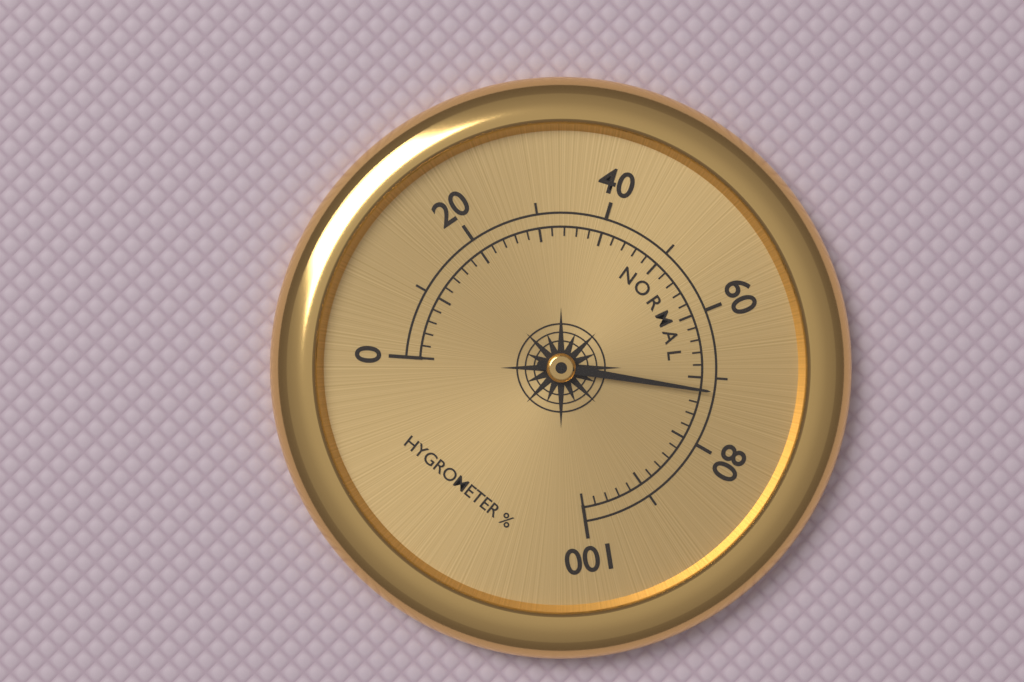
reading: 72 %
